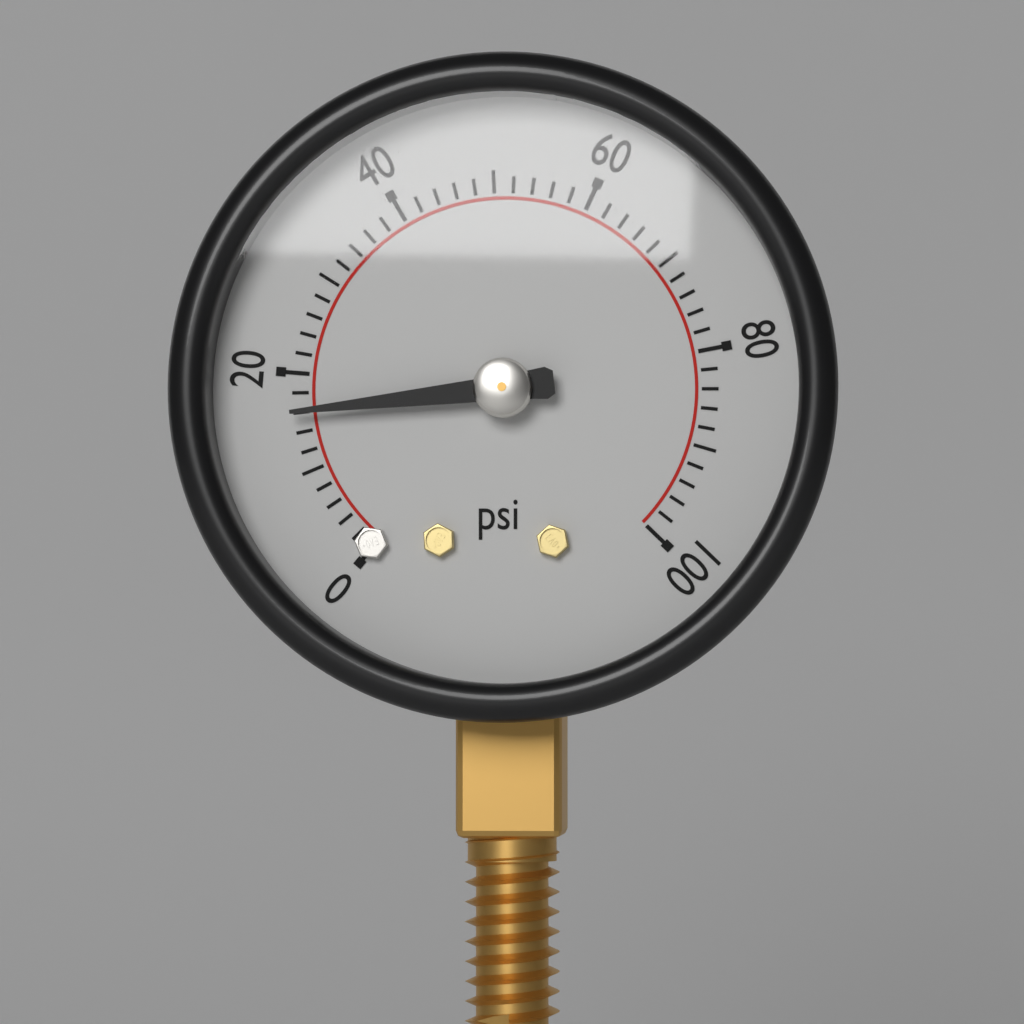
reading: 16 psi
